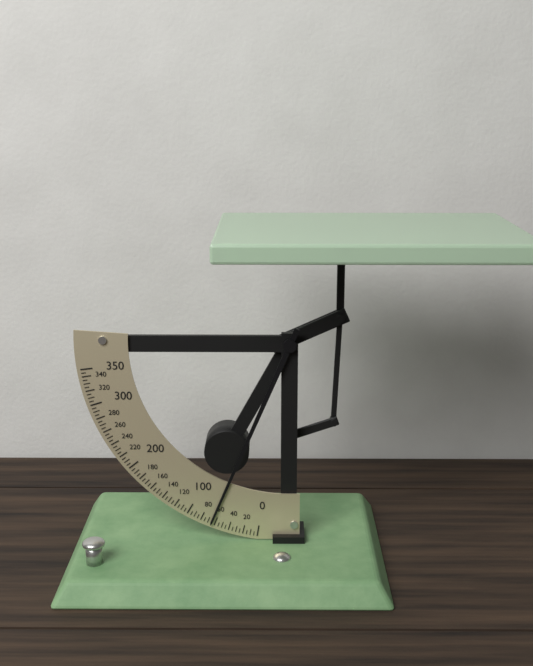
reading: 65 (no unit)
